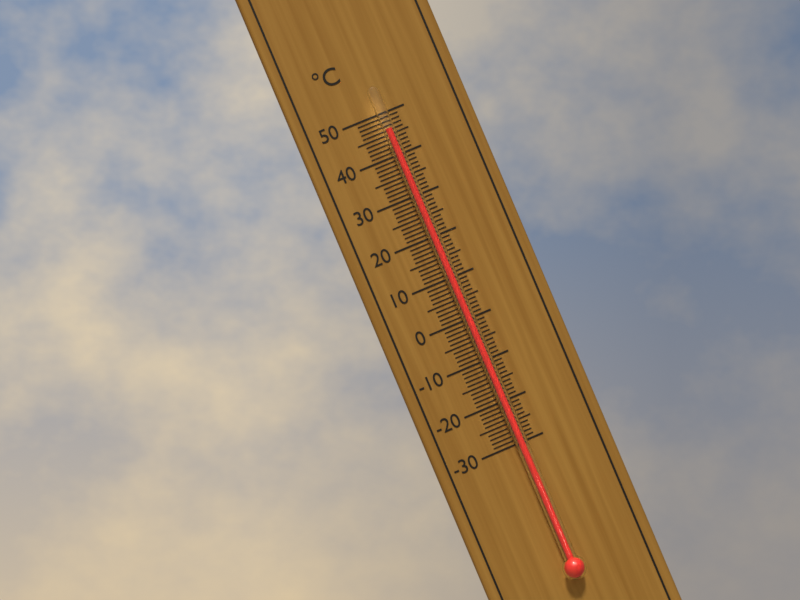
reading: 46 °C
